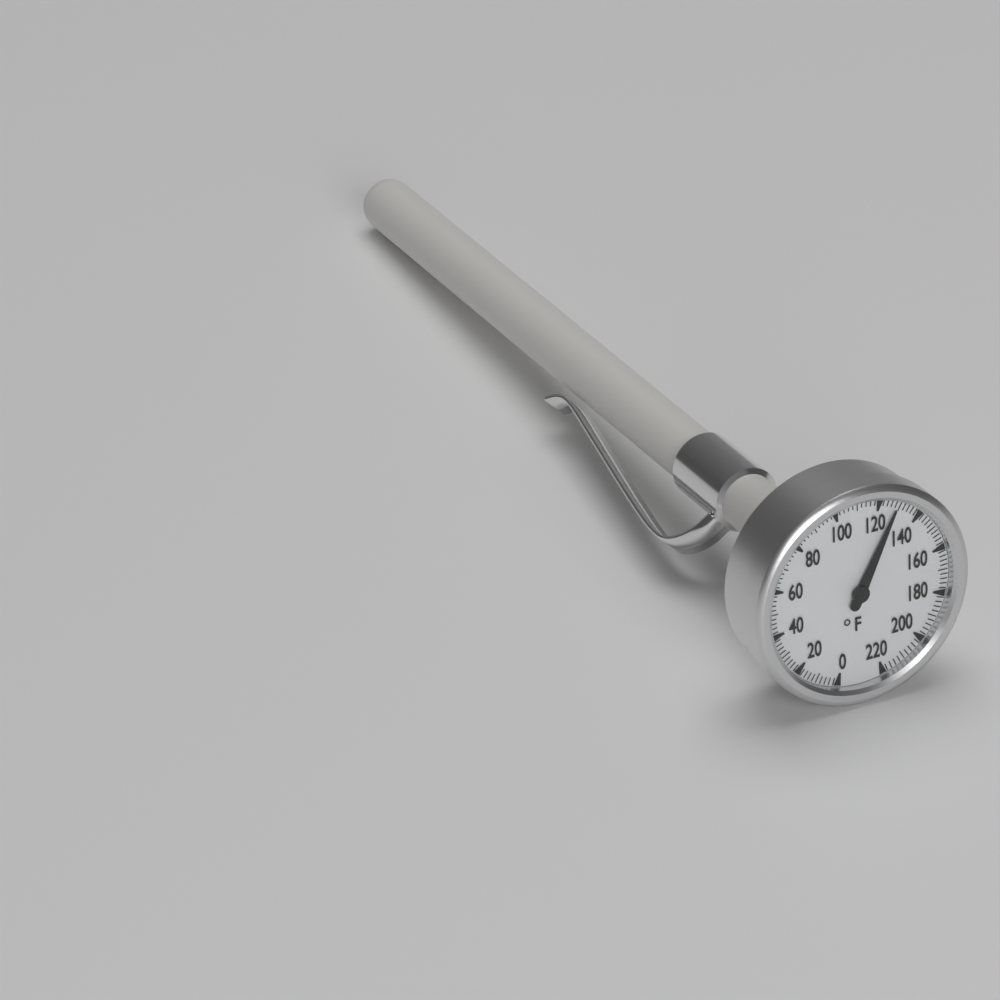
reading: 128 °F
